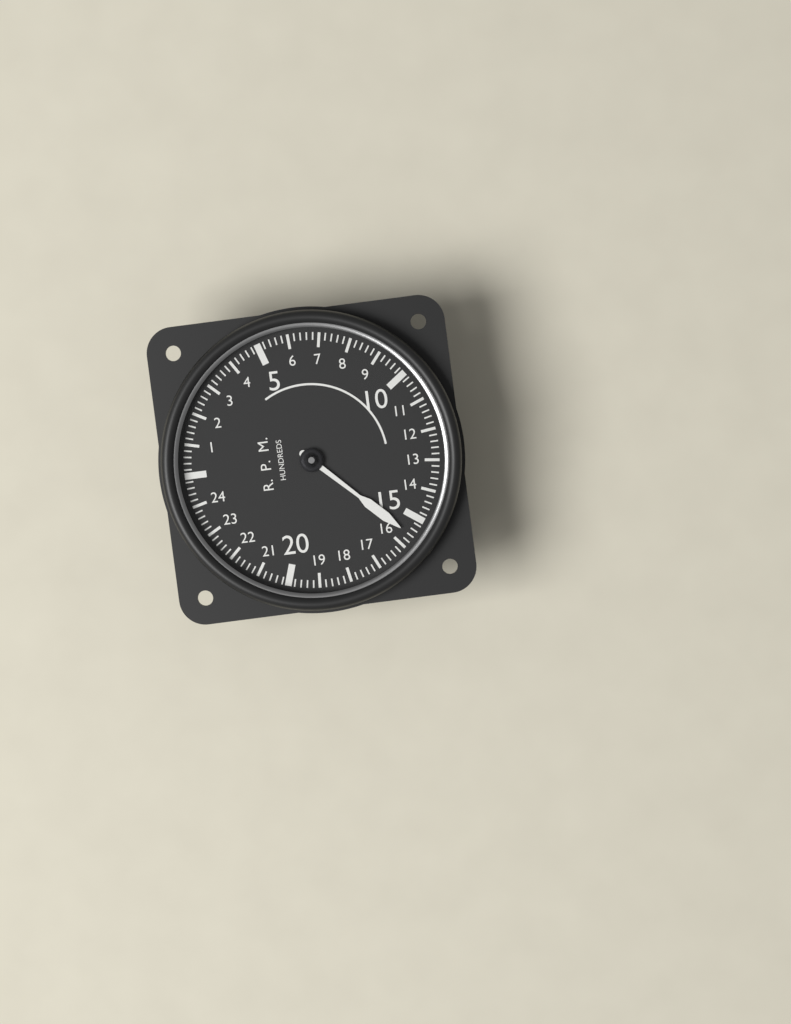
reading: 15.6 RPM x100
